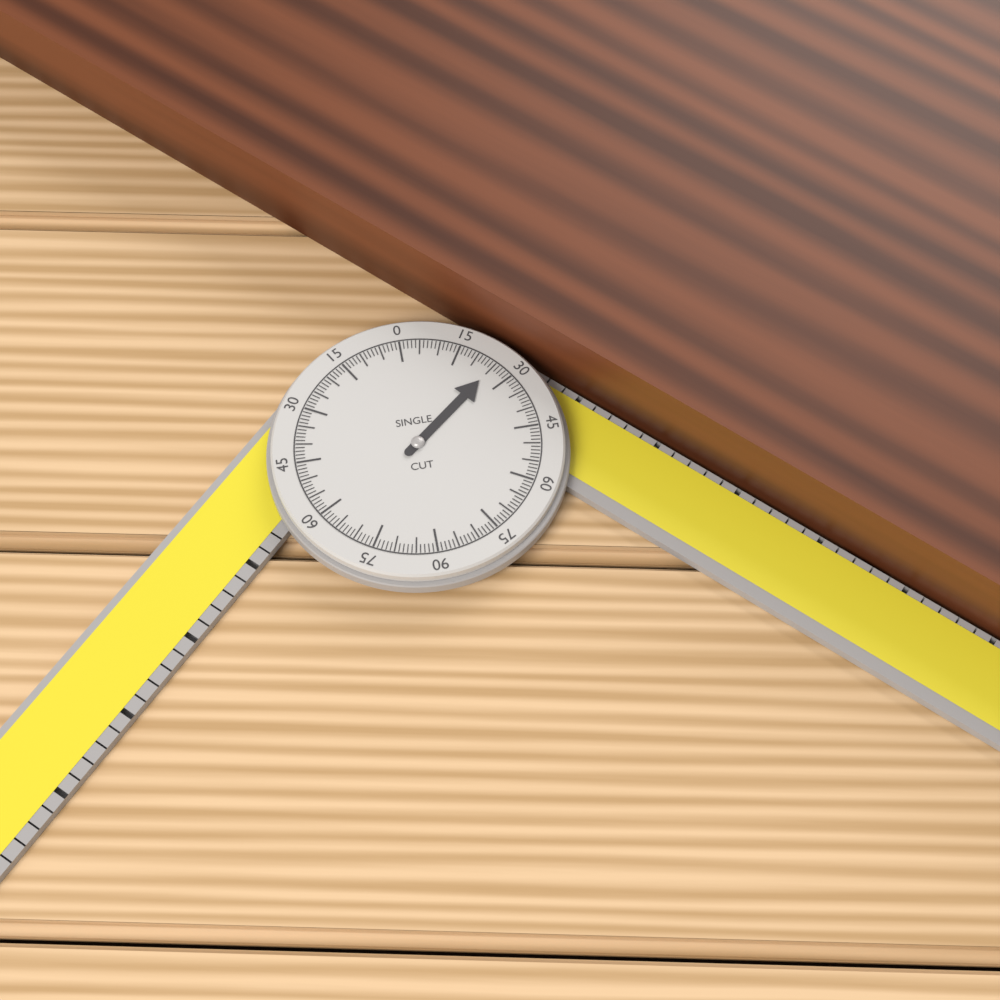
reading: 25 °
